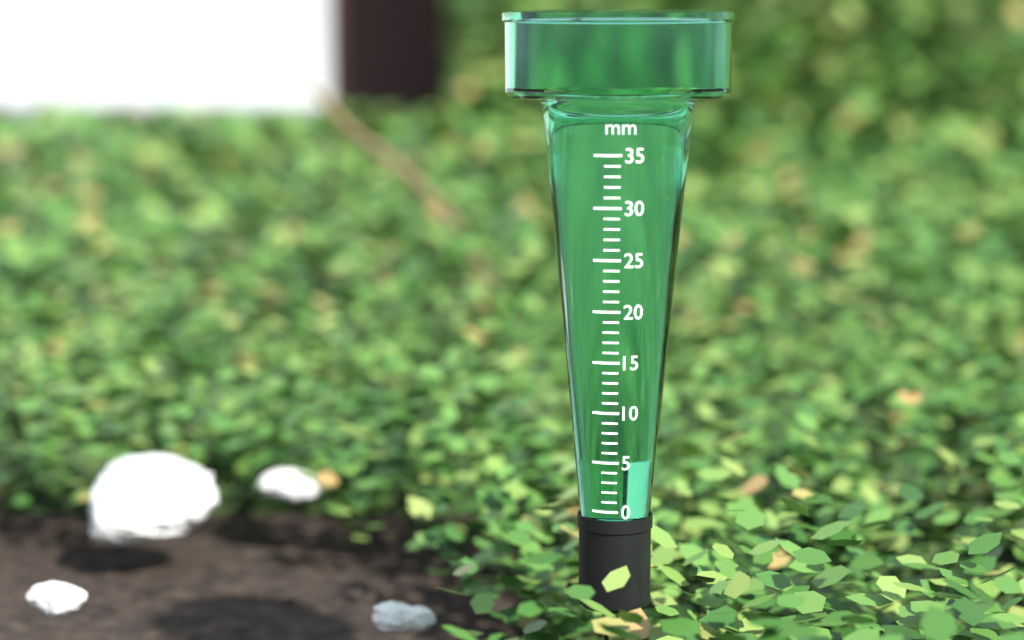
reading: 5 mm
